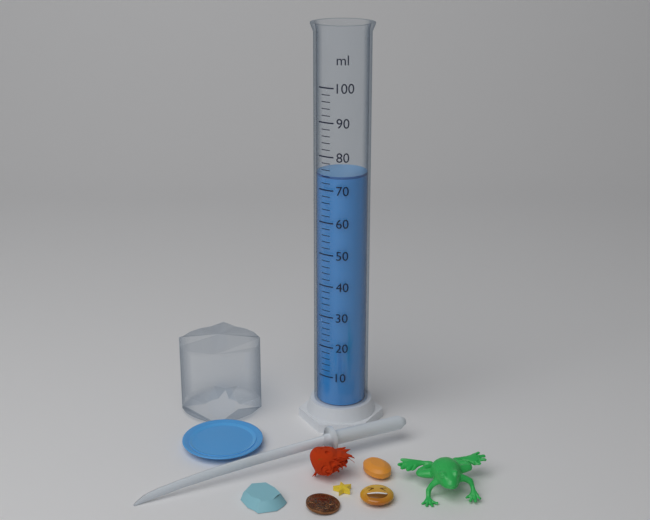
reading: 74 ml
